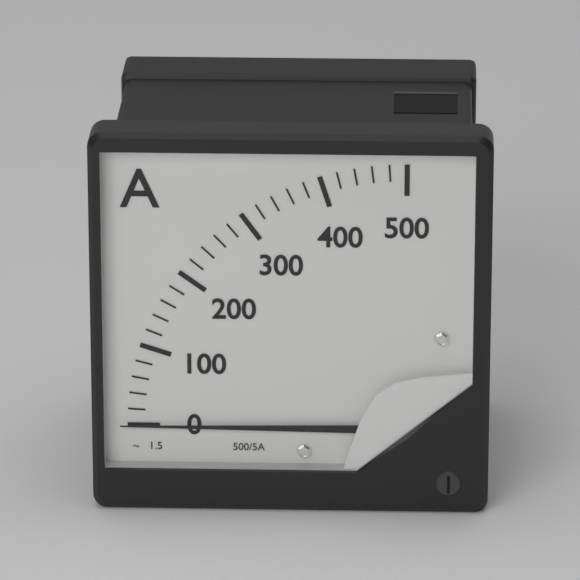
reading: 0 A
